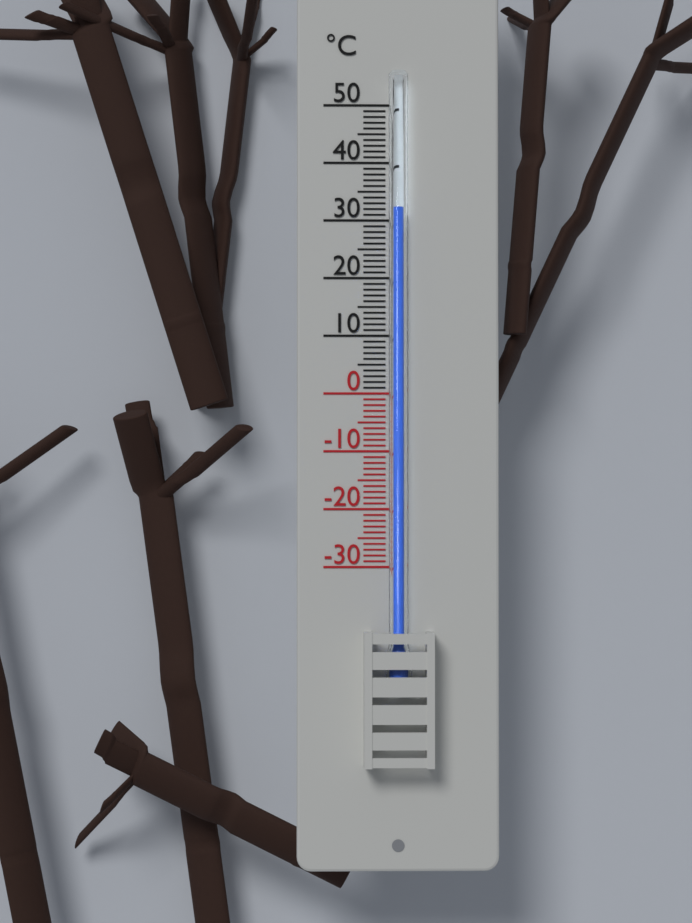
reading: 32 °C
